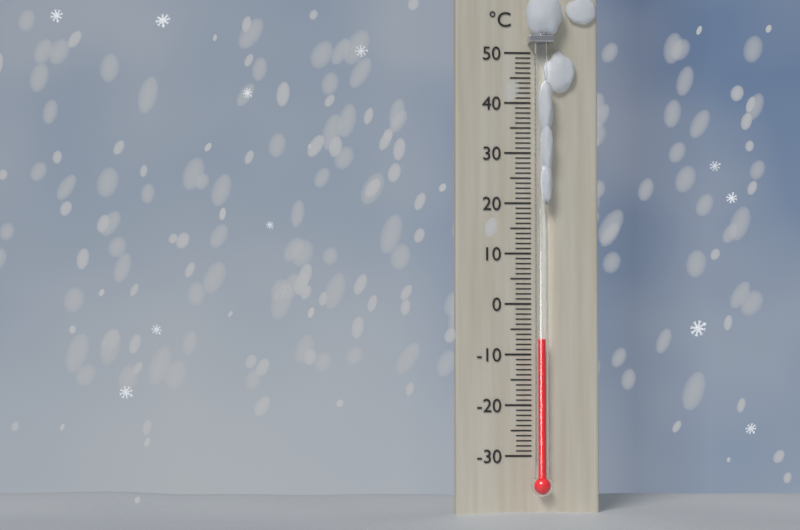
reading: -7 °C
